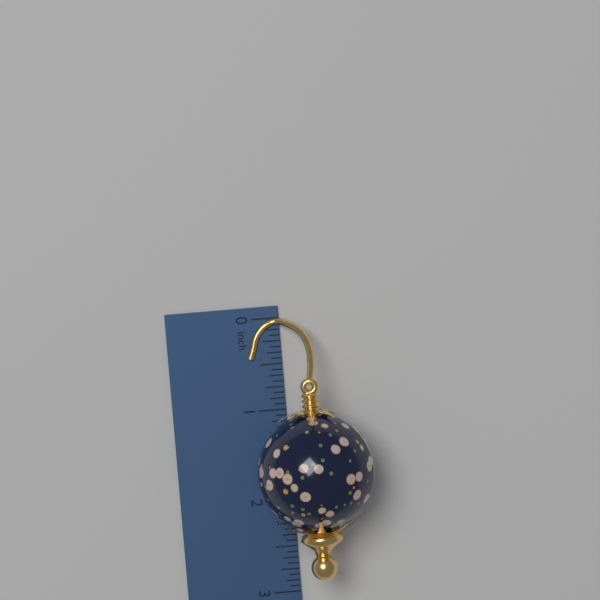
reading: 2.8125 inch
